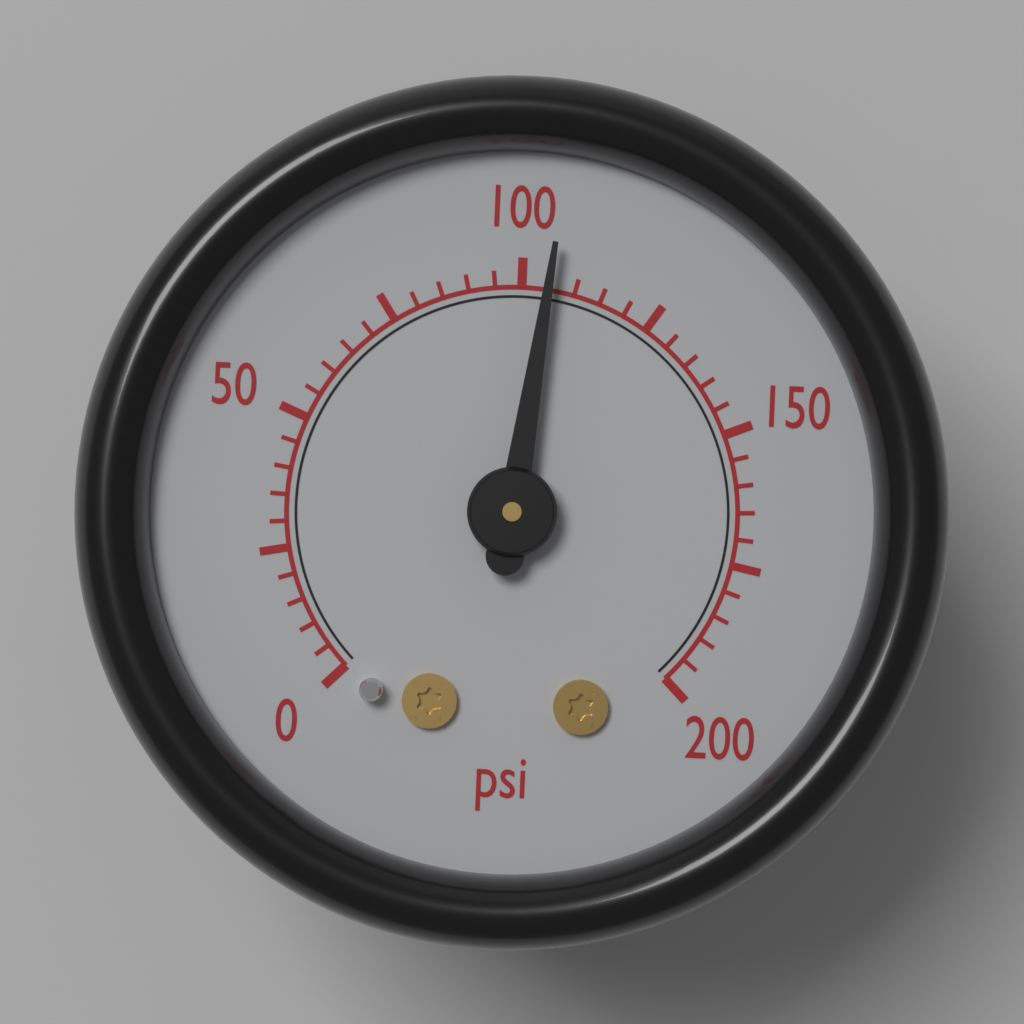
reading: 105 psi
